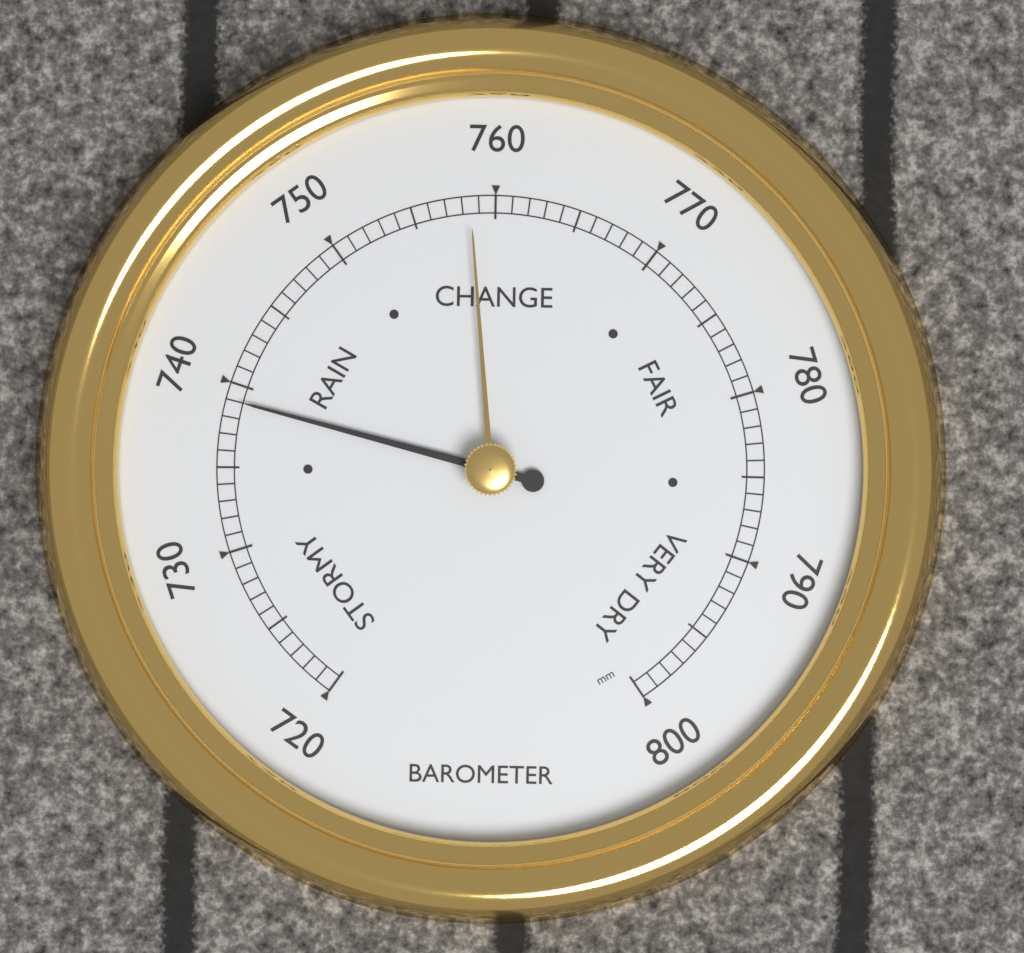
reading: 739 mm
